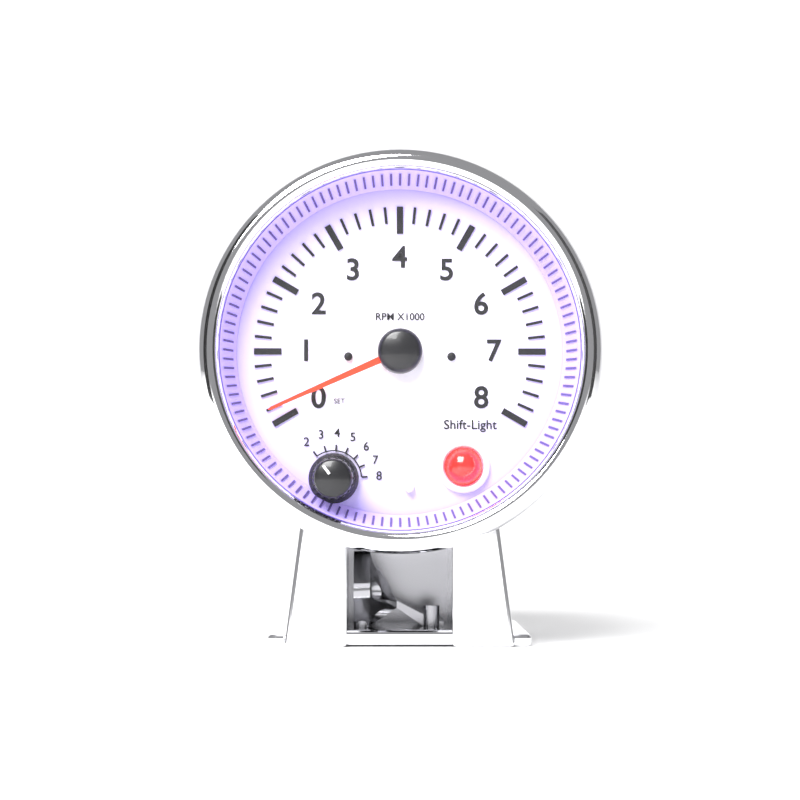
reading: 0.2 RPM x1000
